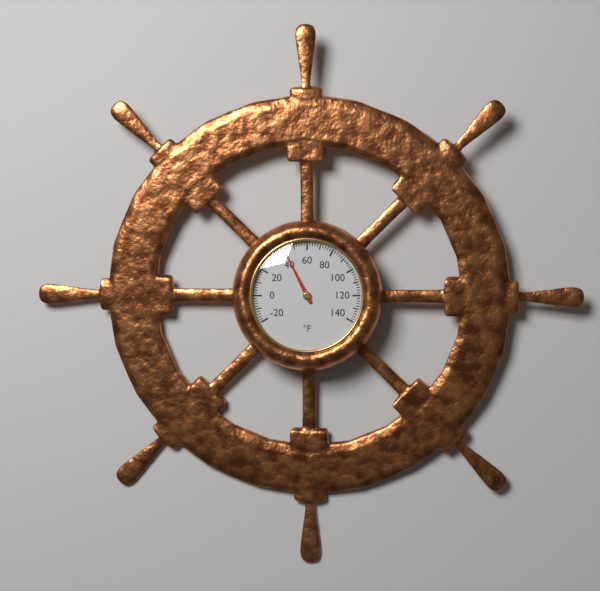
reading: 42 °F
